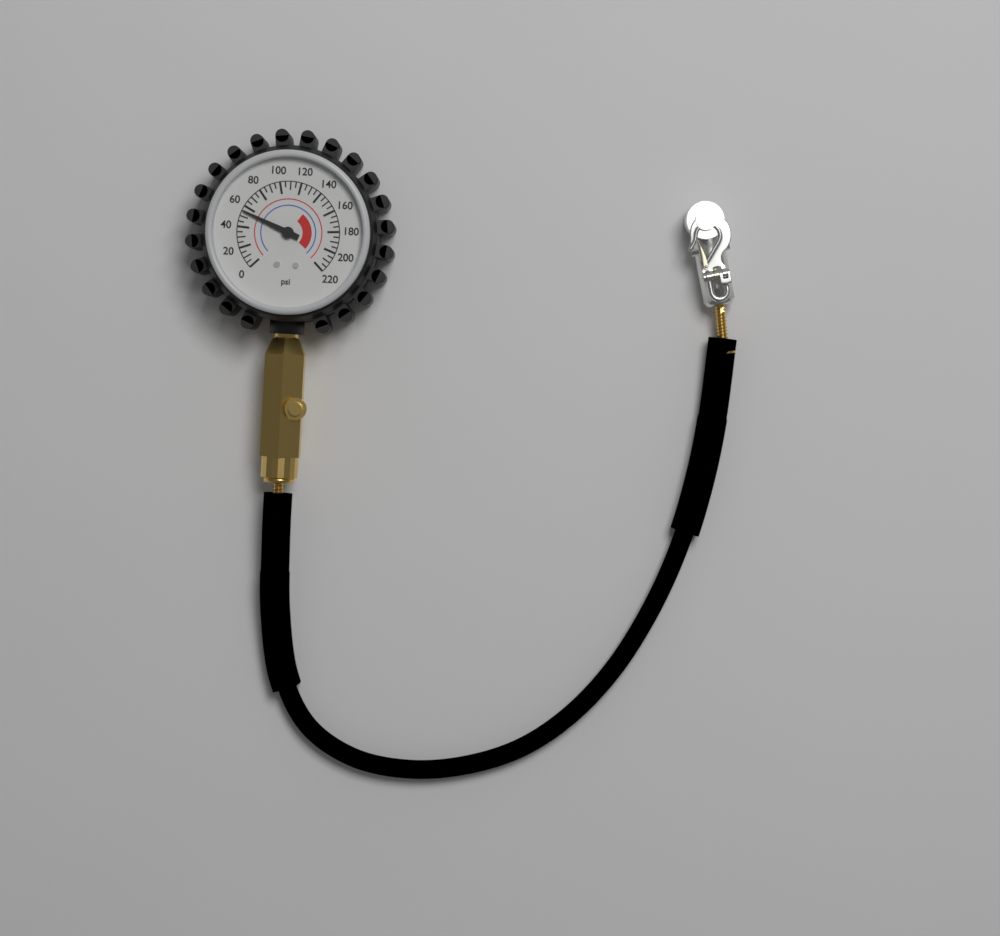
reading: 55 psi
